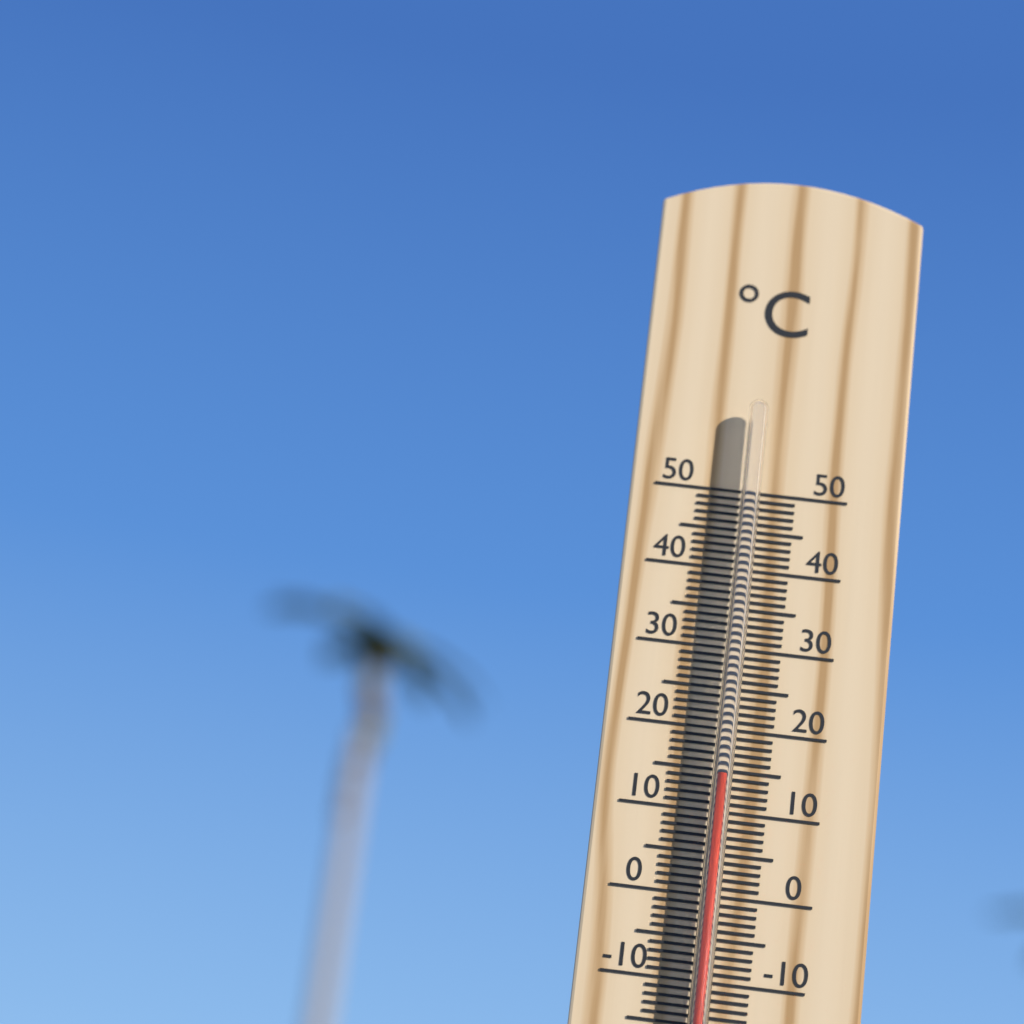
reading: 14 °C
